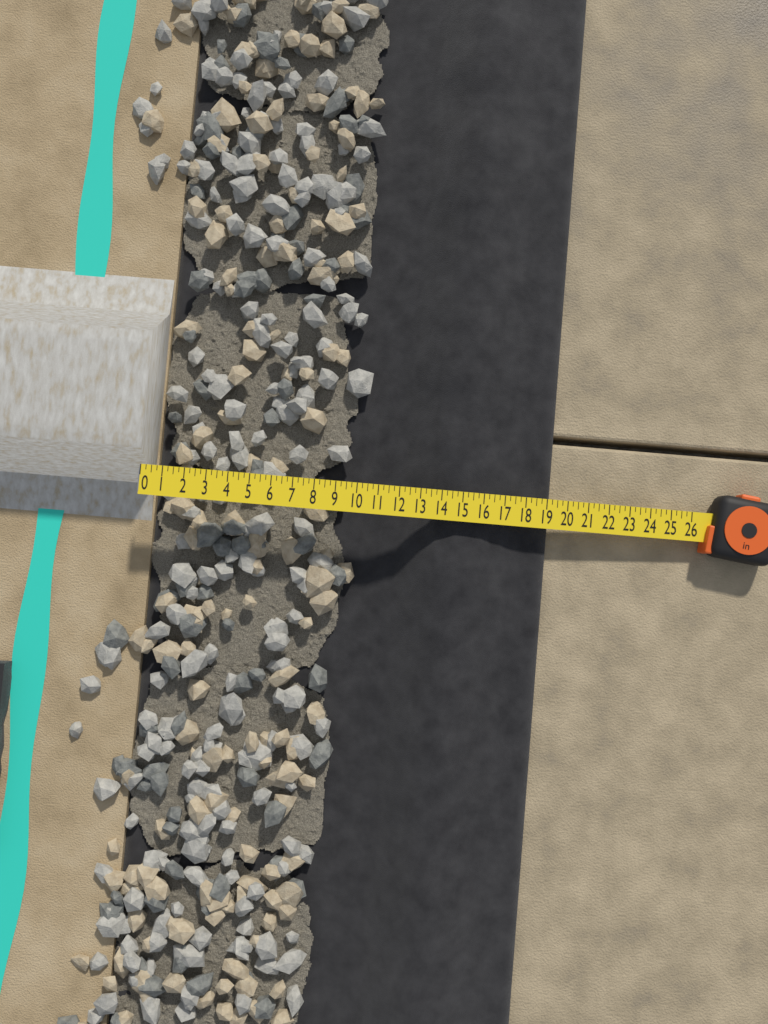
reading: 19.25 in
